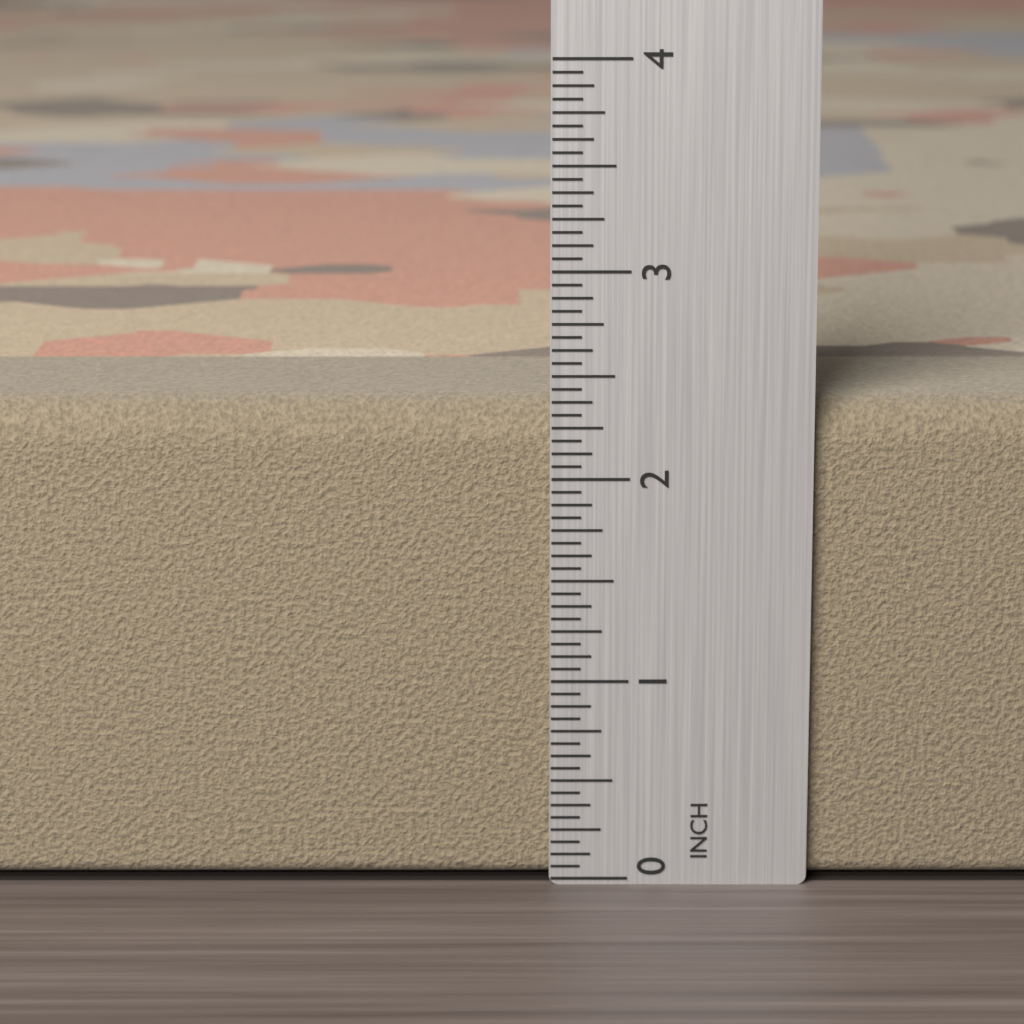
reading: 2.3750 in
